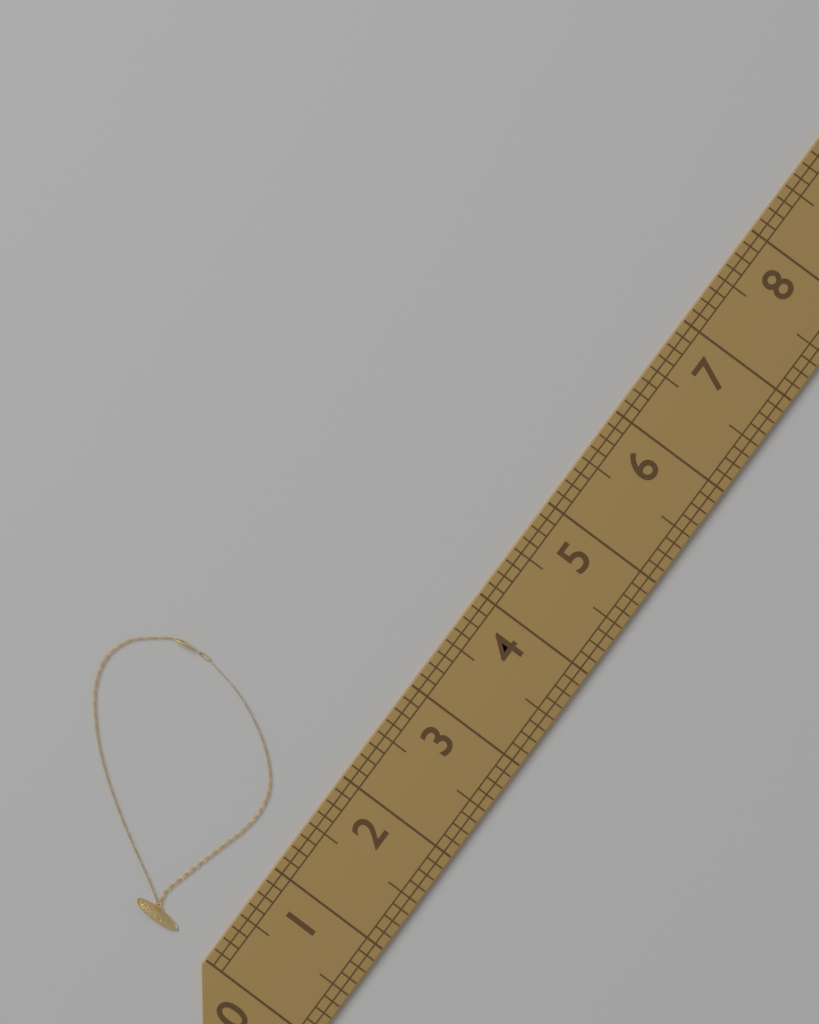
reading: 2.125 (no unit)
